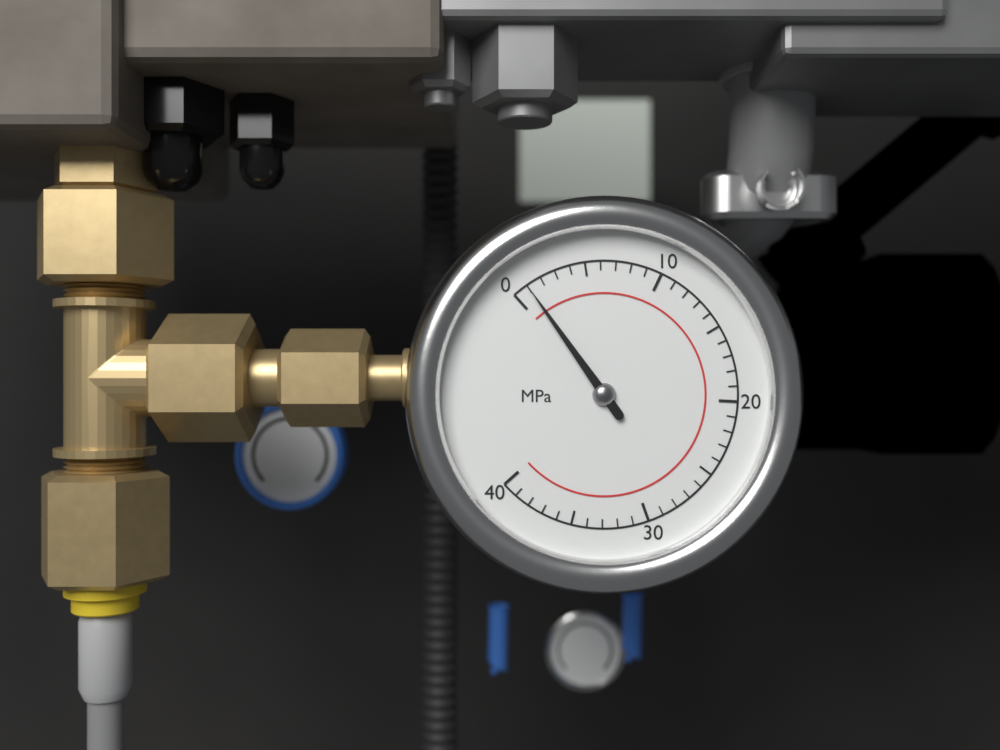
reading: 1 MPa
